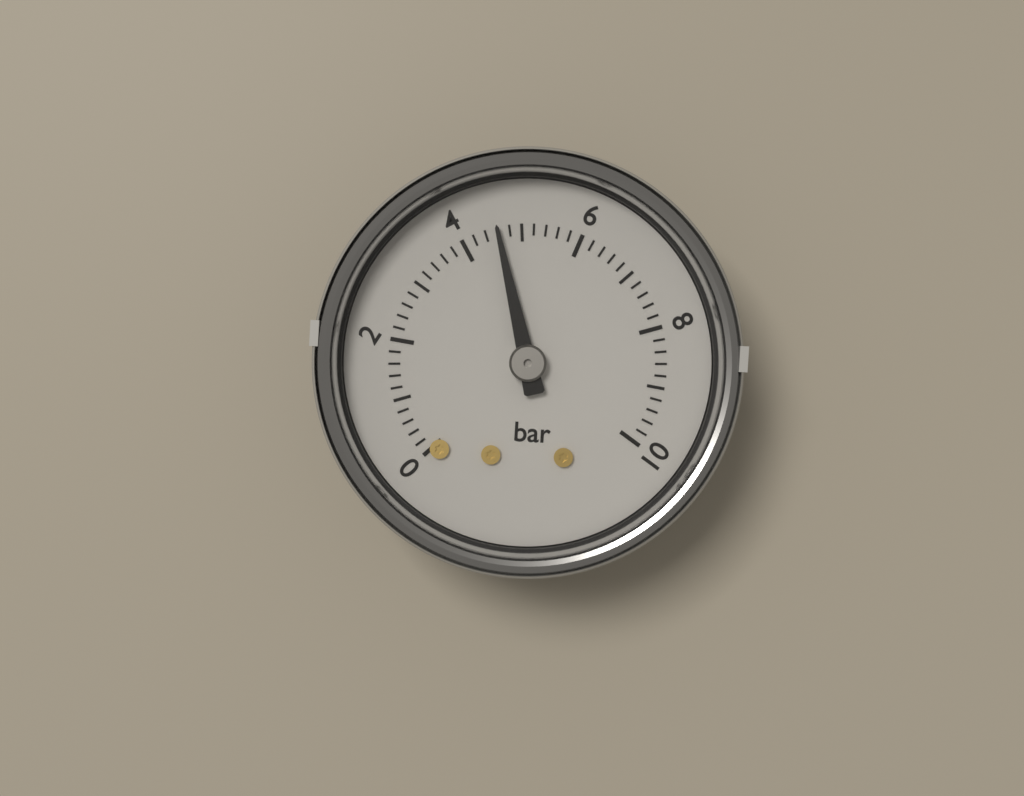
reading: 4.6 bar
